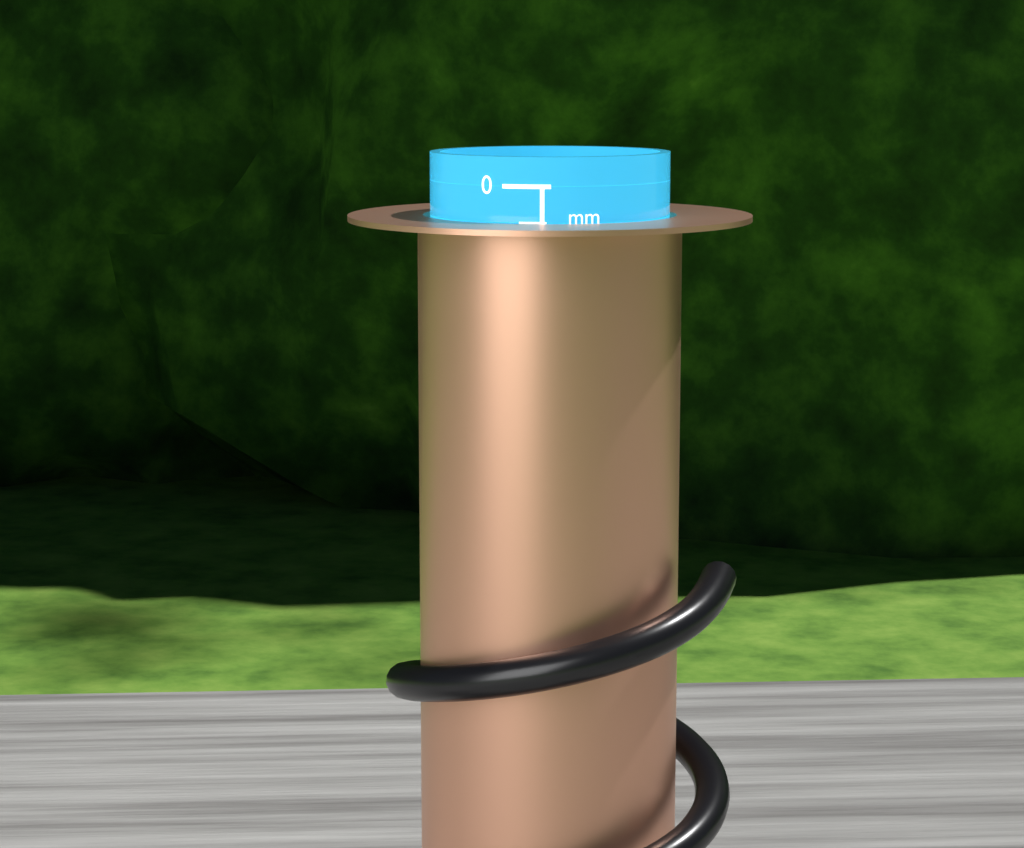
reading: 5 mm
